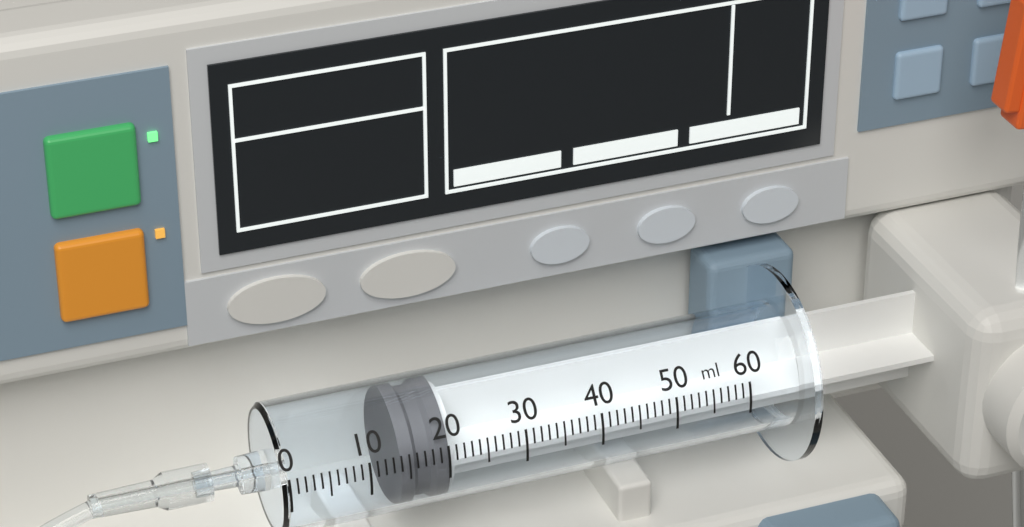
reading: 14 ml
